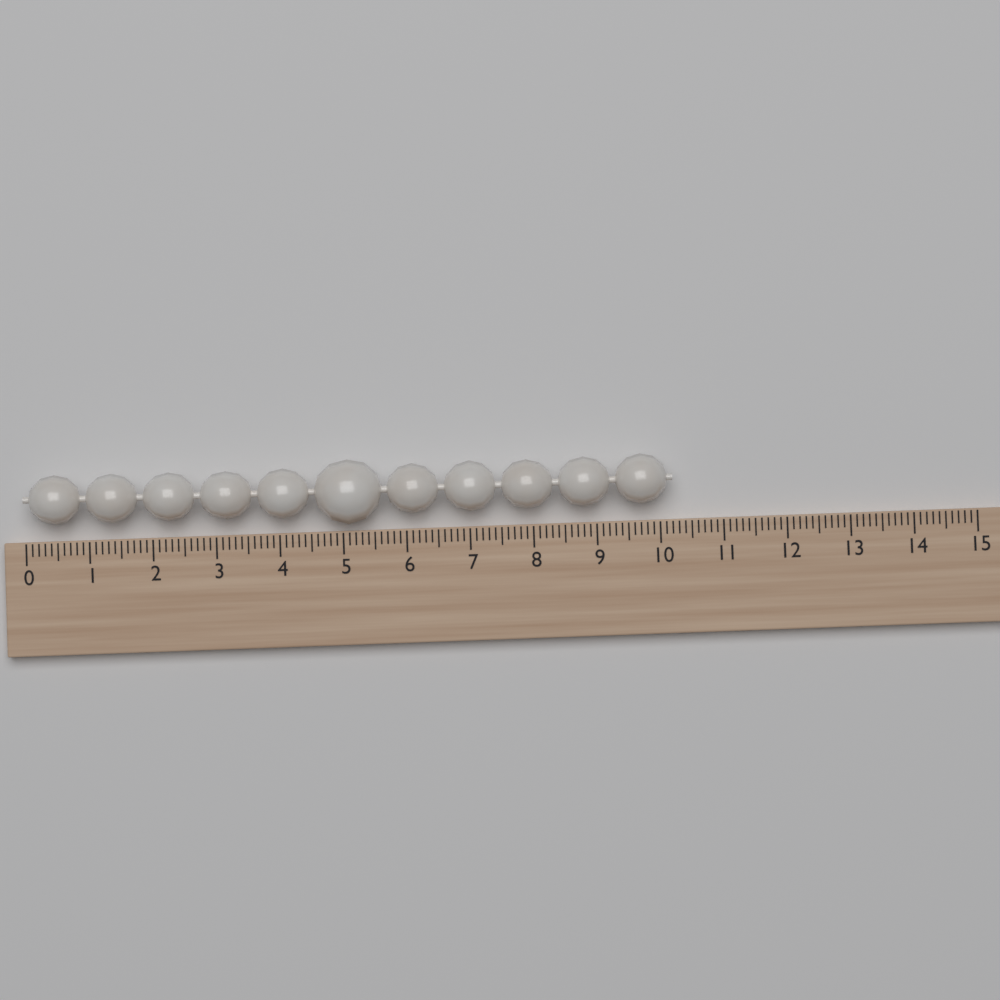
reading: 10.2 (no unit)
